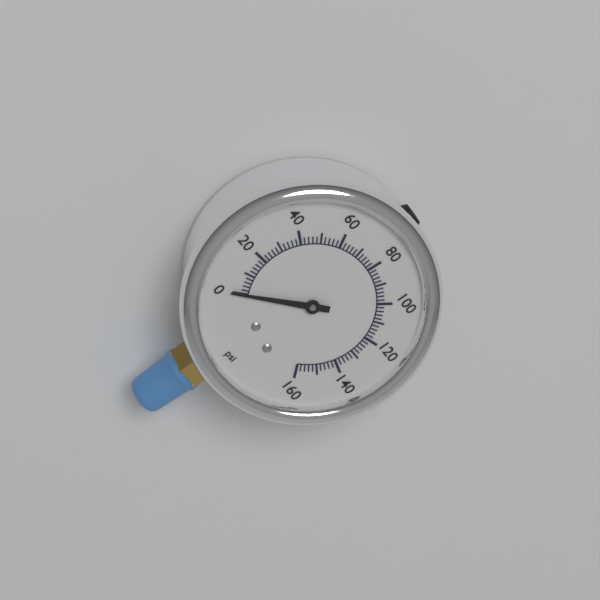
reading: 0 psi
